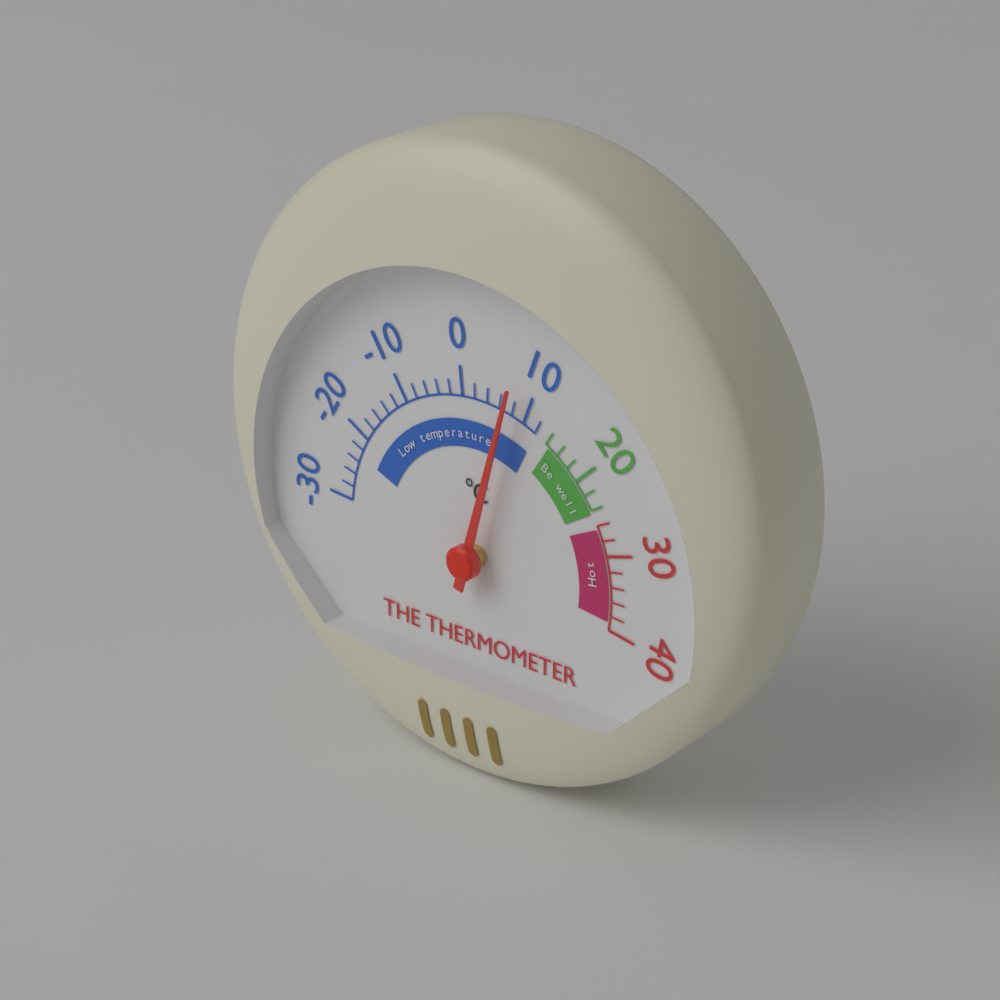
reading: 8 °C
